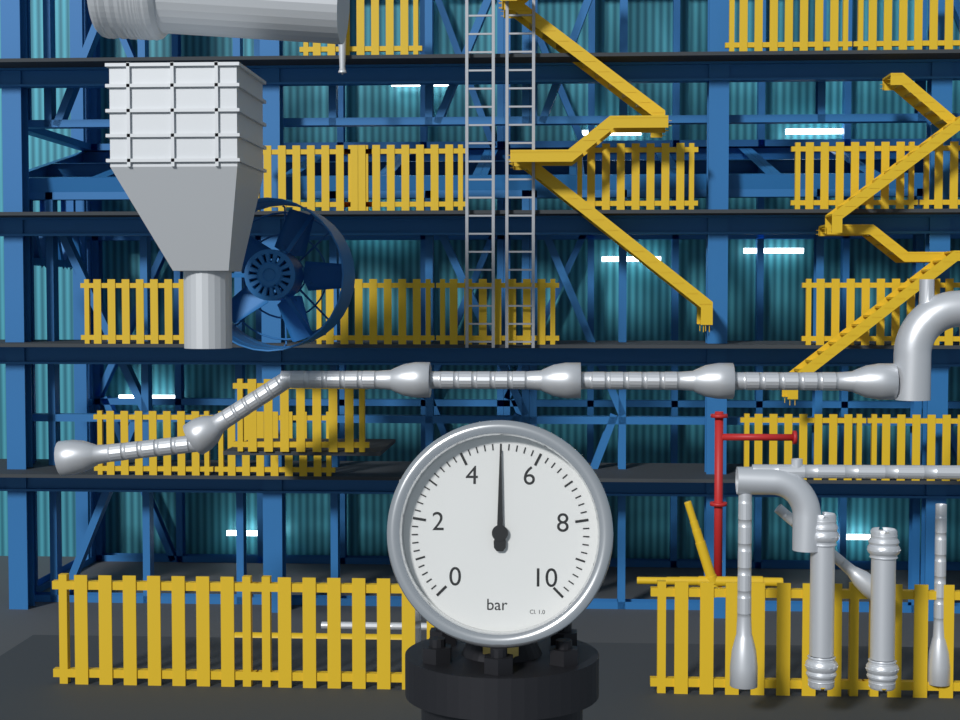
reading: 5.0 bar
